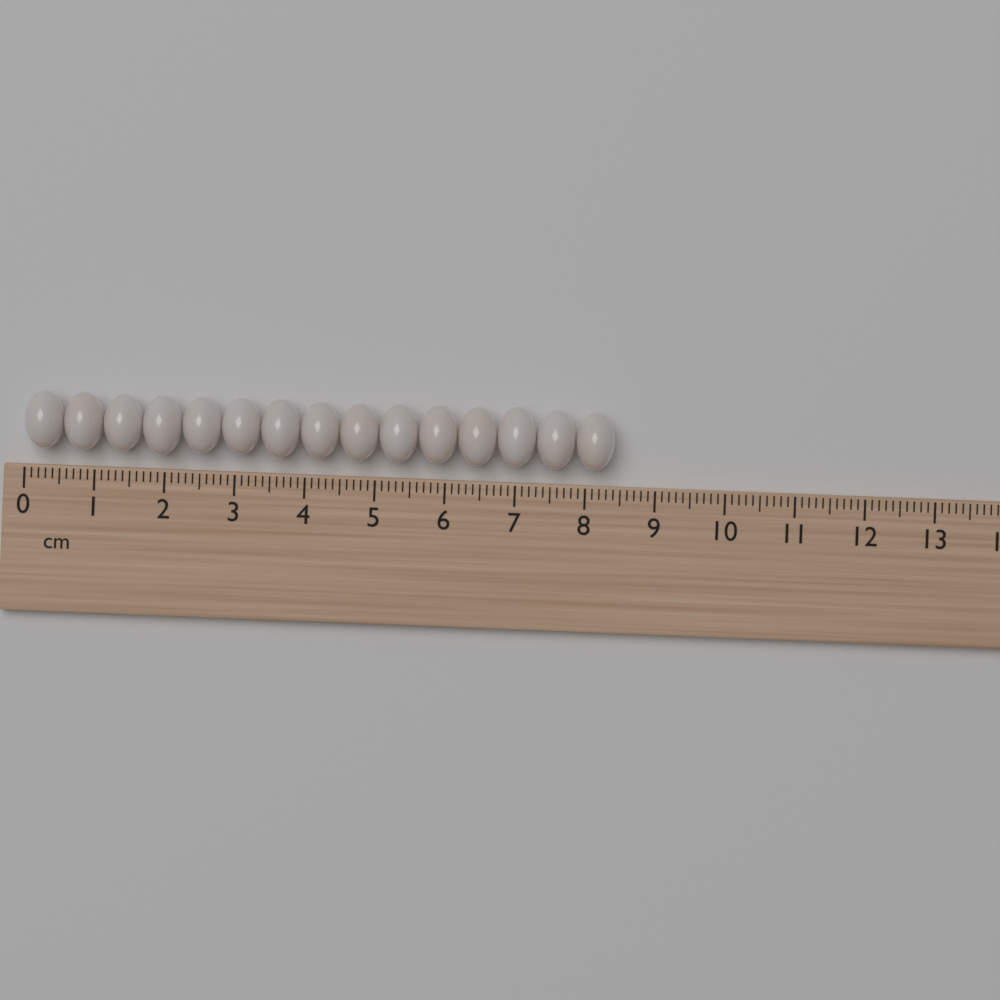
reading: 8.4 cm
